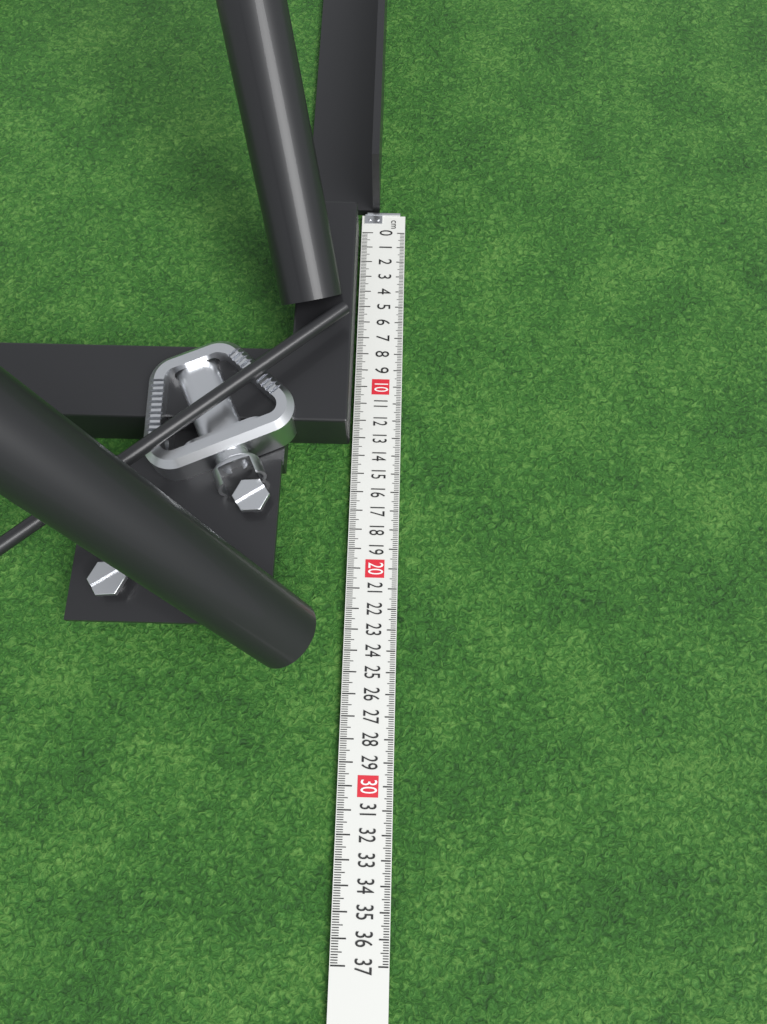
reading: 13.3 cm
